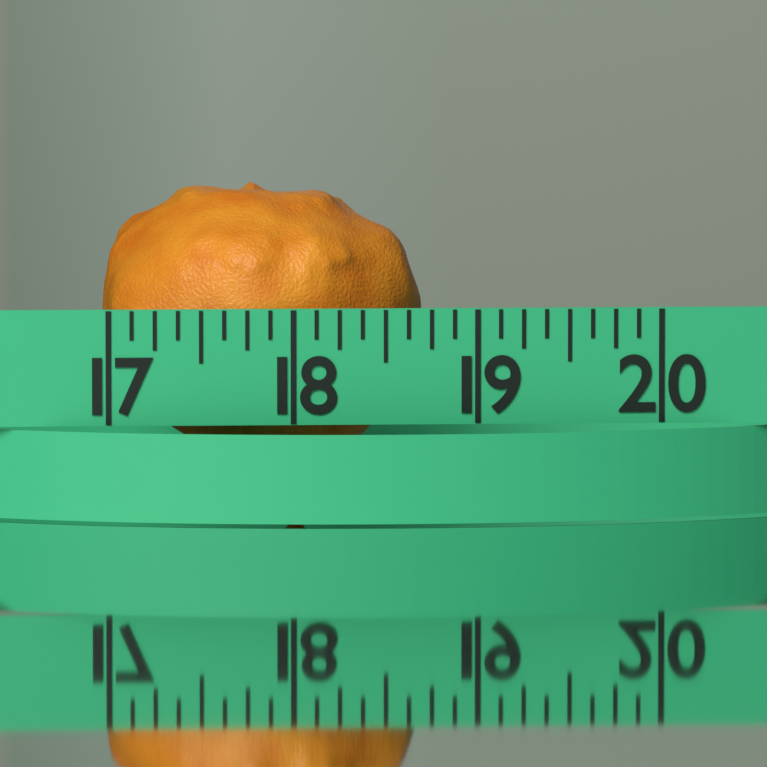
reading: 18.750 (no unit)
